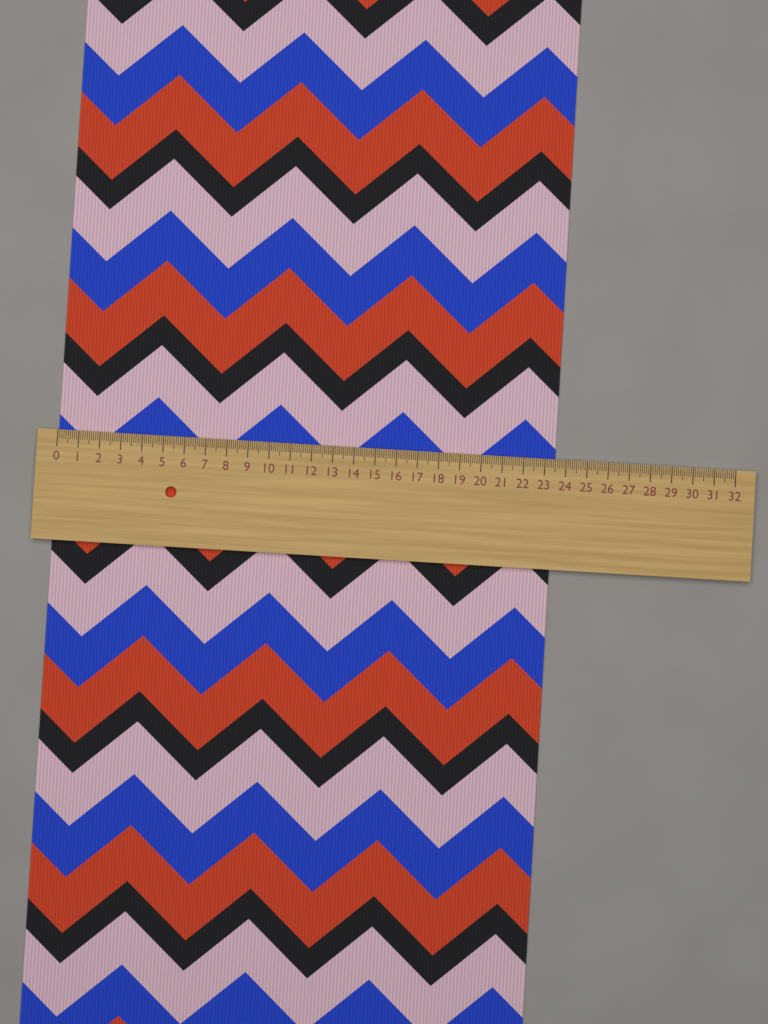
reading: 23.5 (no unit)
